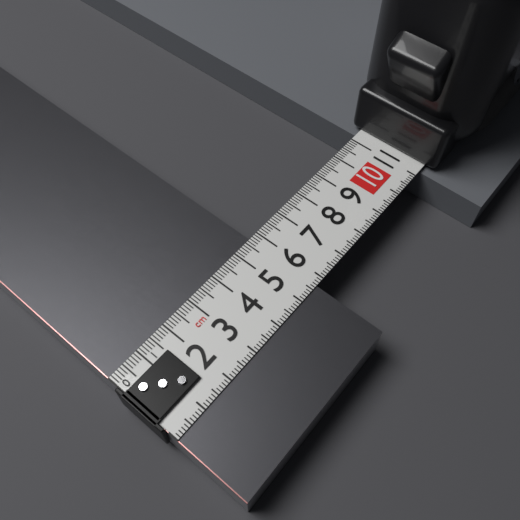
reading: 5.7 cm
